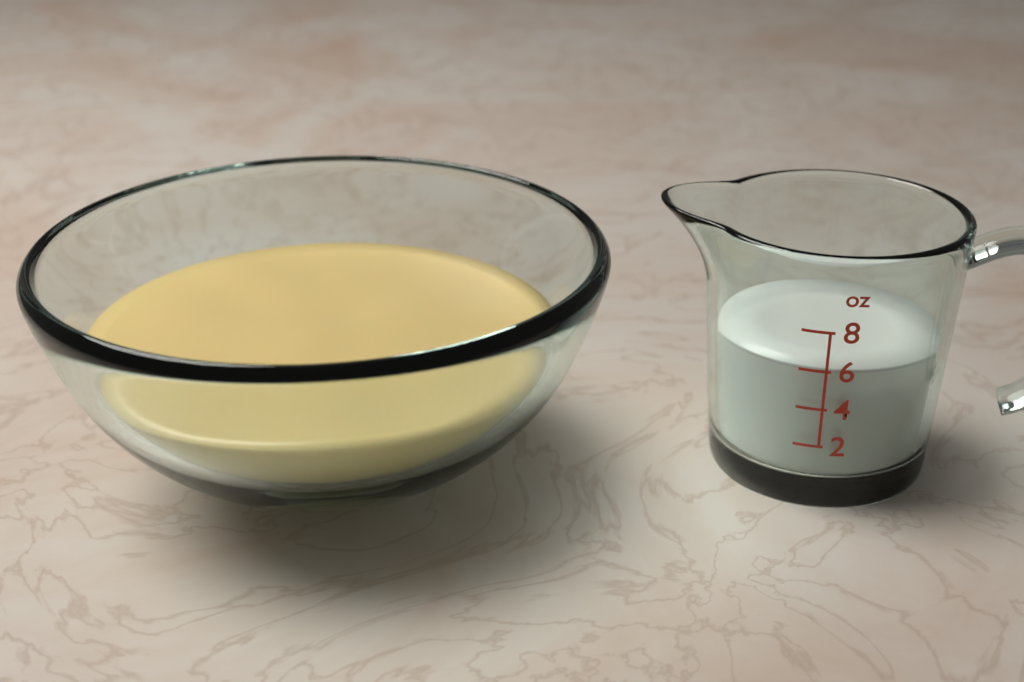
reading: 6 oz
